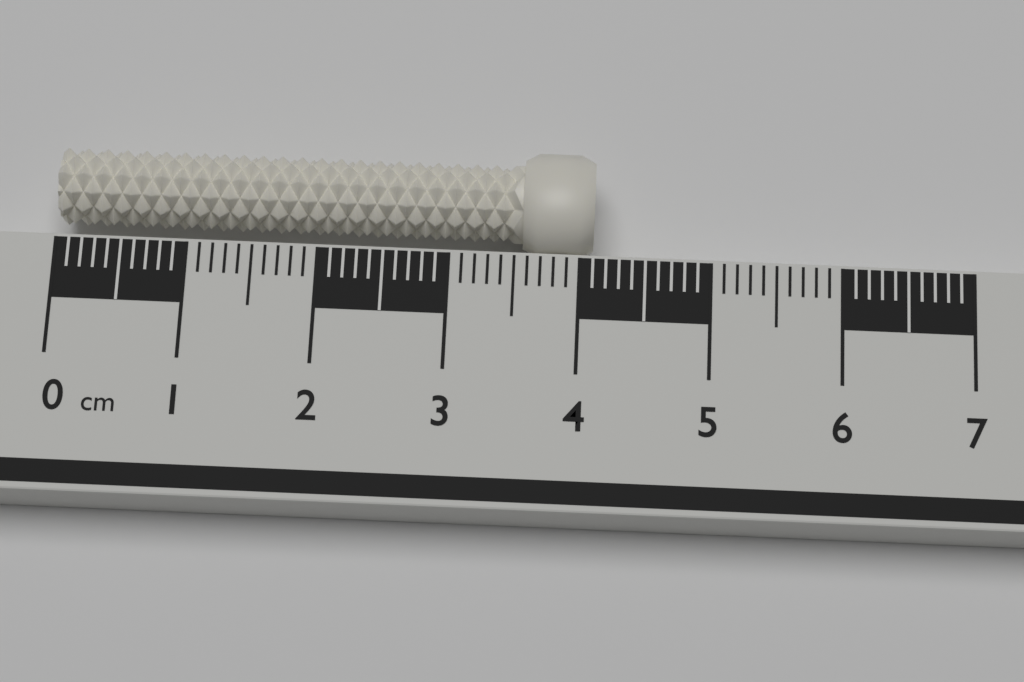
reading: 4.1 cm
